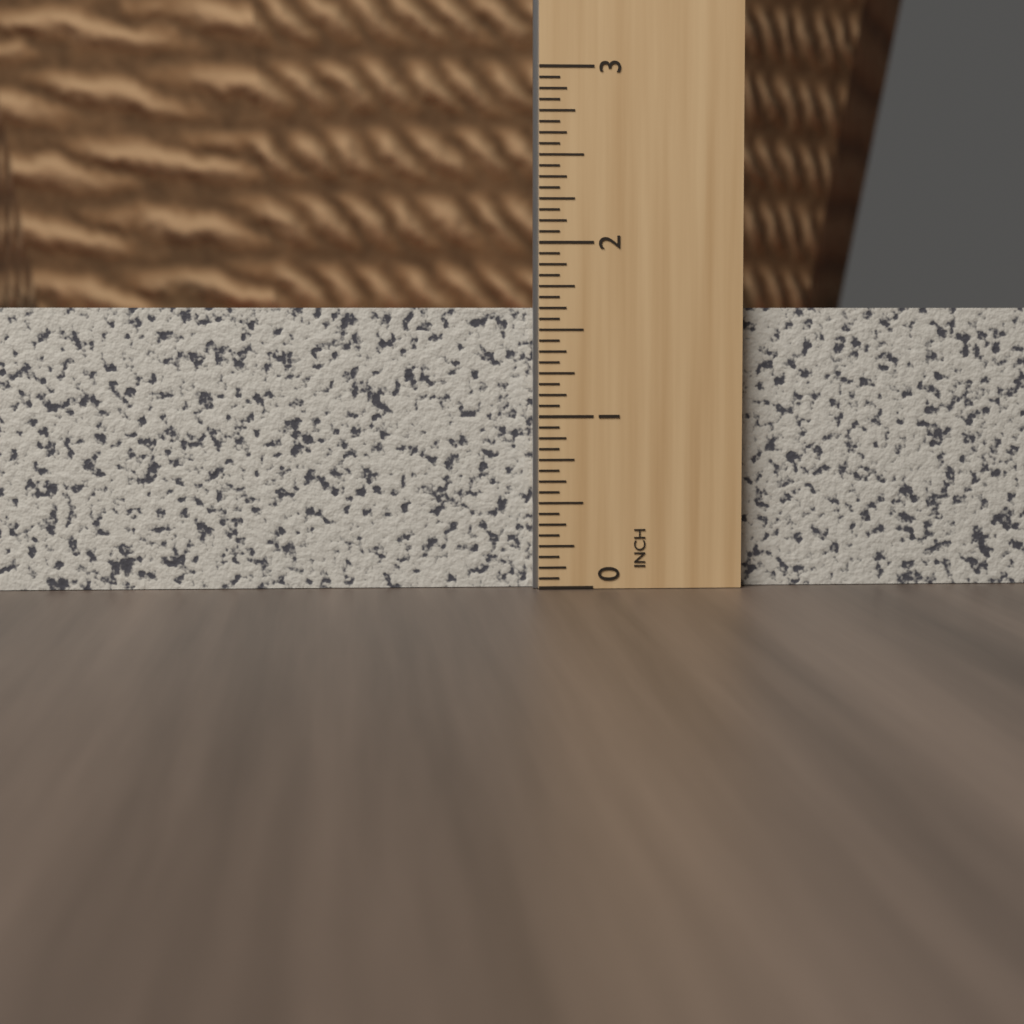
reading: 1.6250 in
